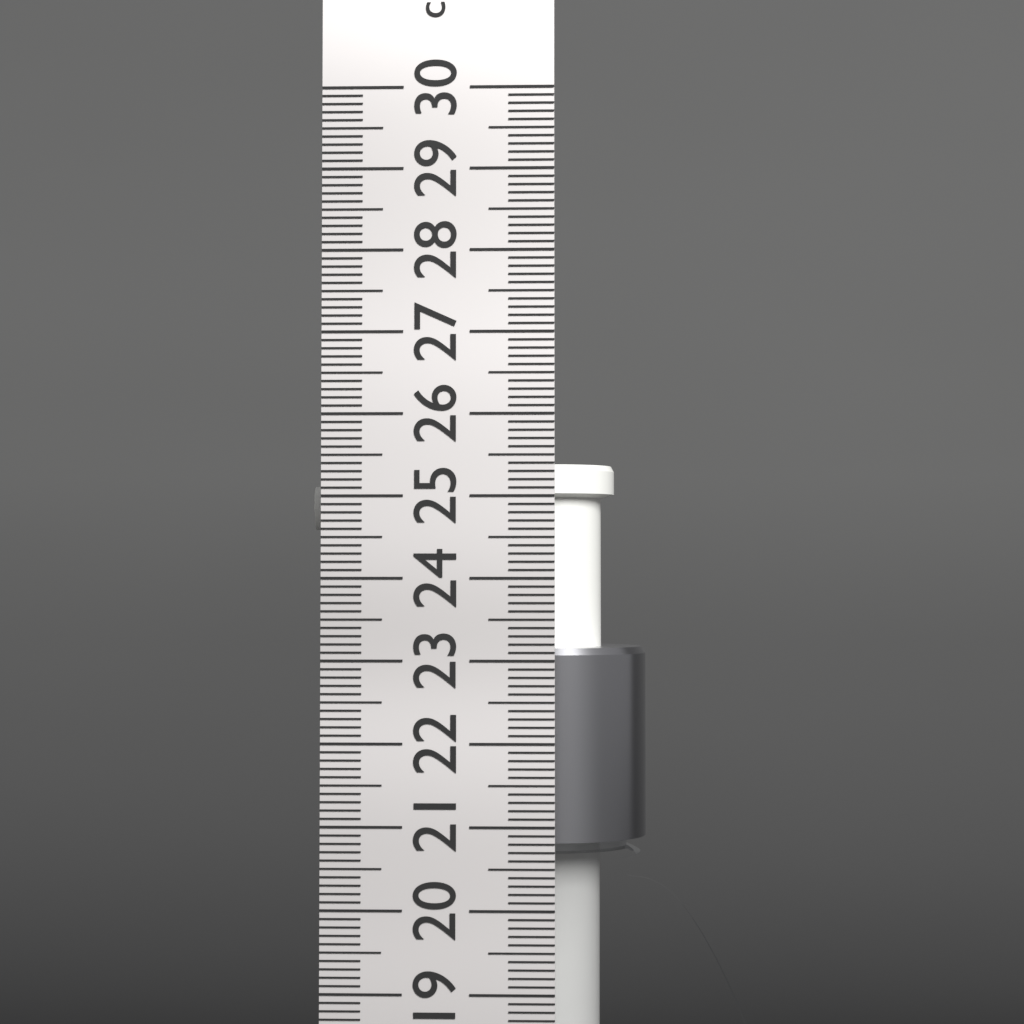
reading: 25.5 cm
